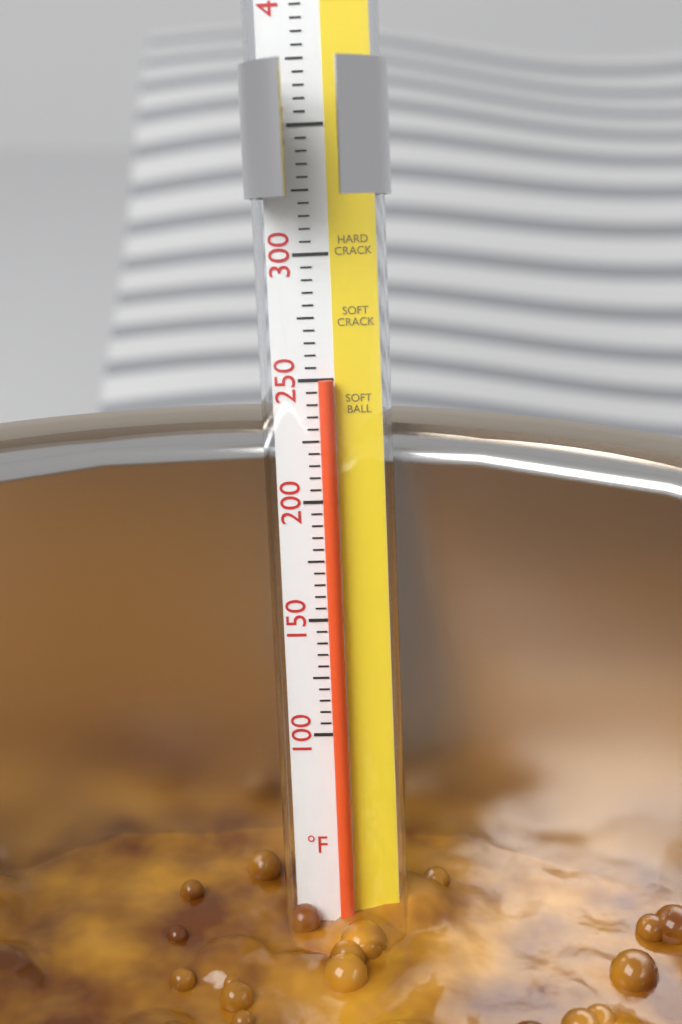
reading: 250 °F
